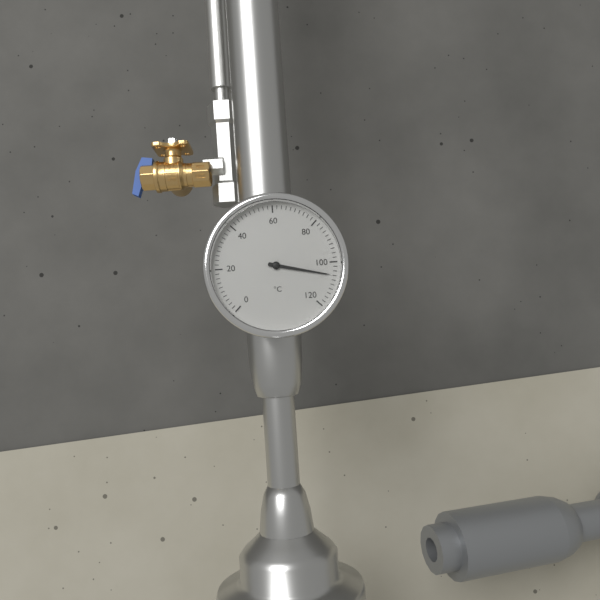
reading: 106 °C
